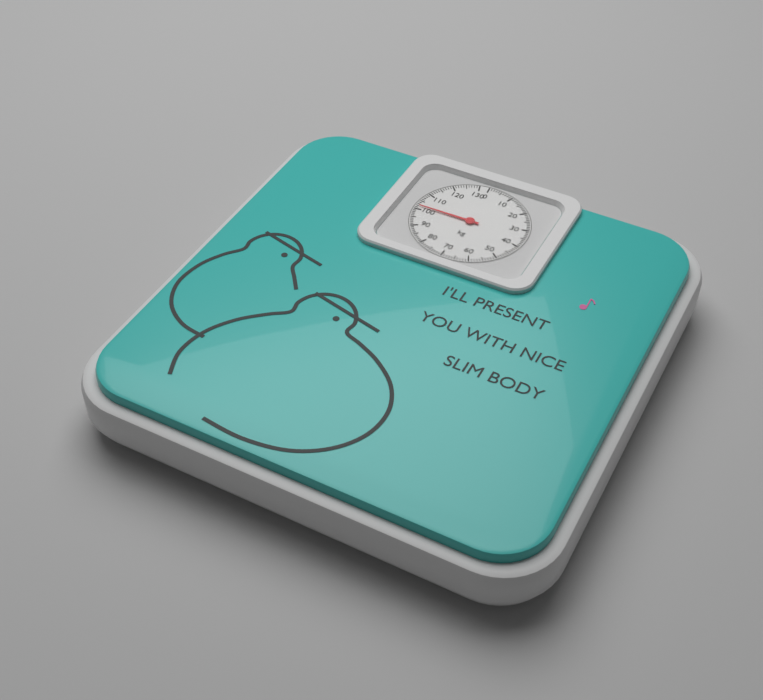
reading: 102 kg
